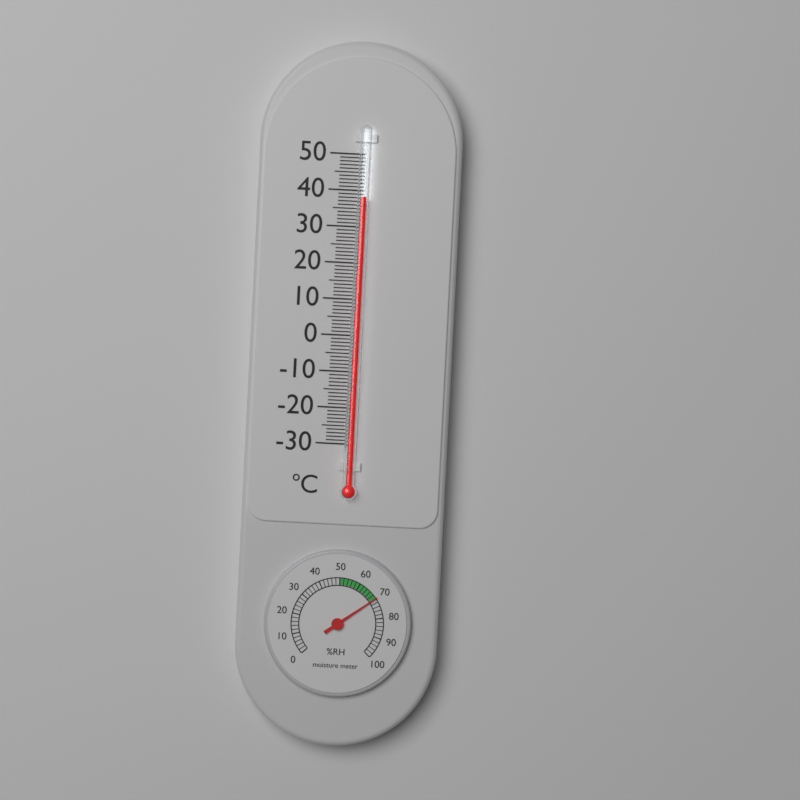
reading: 38 °C
